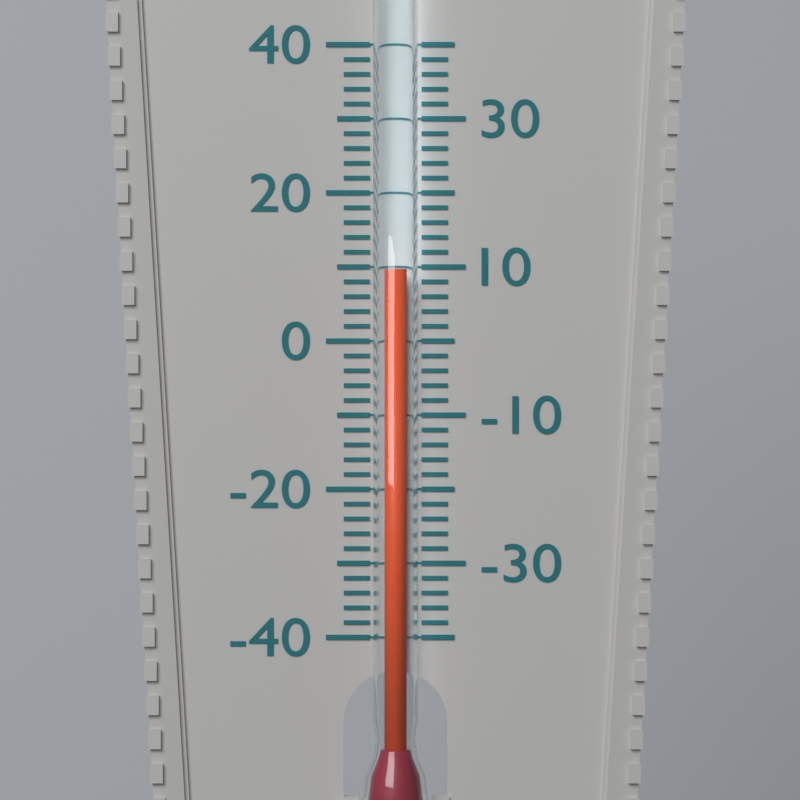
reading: 9.5 (no unit)
